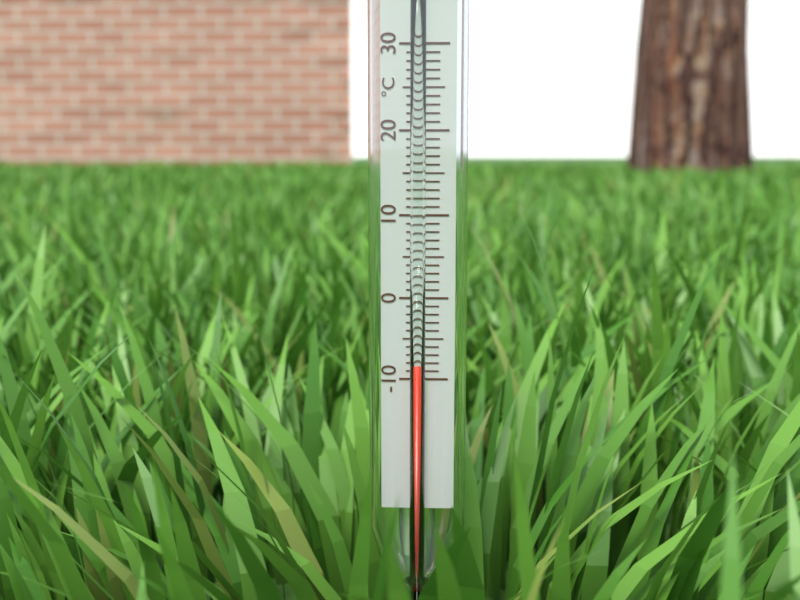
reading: -8 °C
